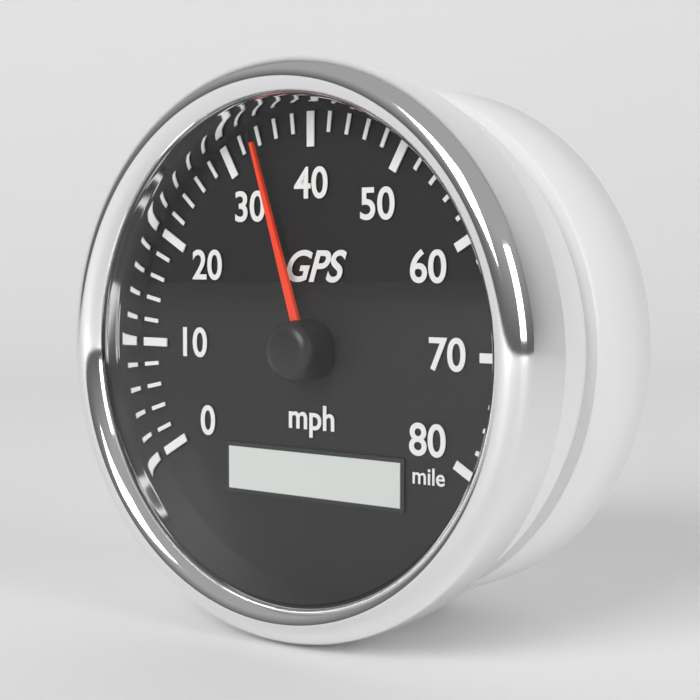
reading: 34 mph
